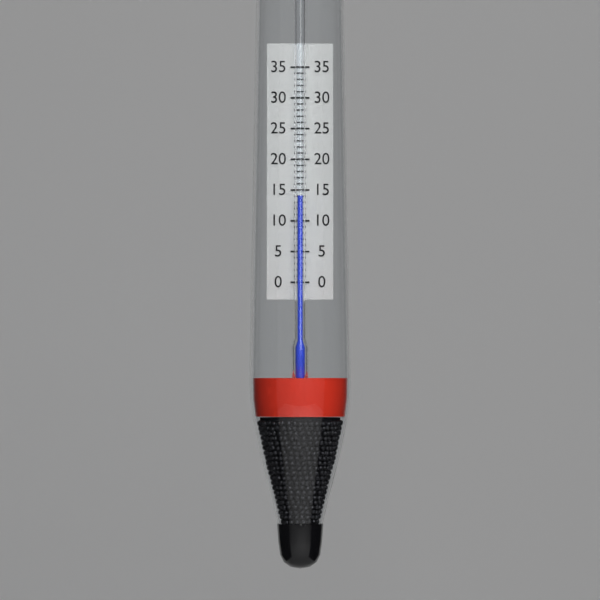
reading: 14 (no unit)
